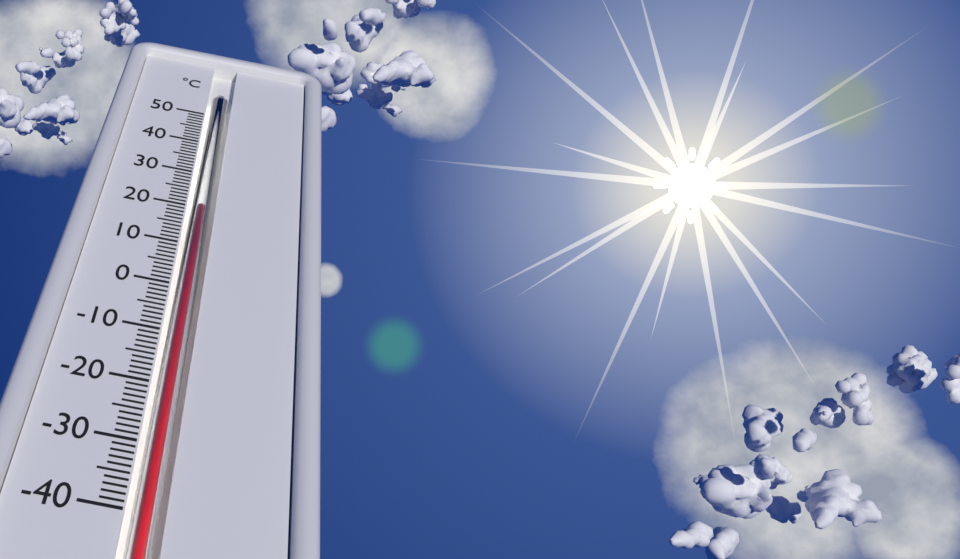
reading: 20 °C
